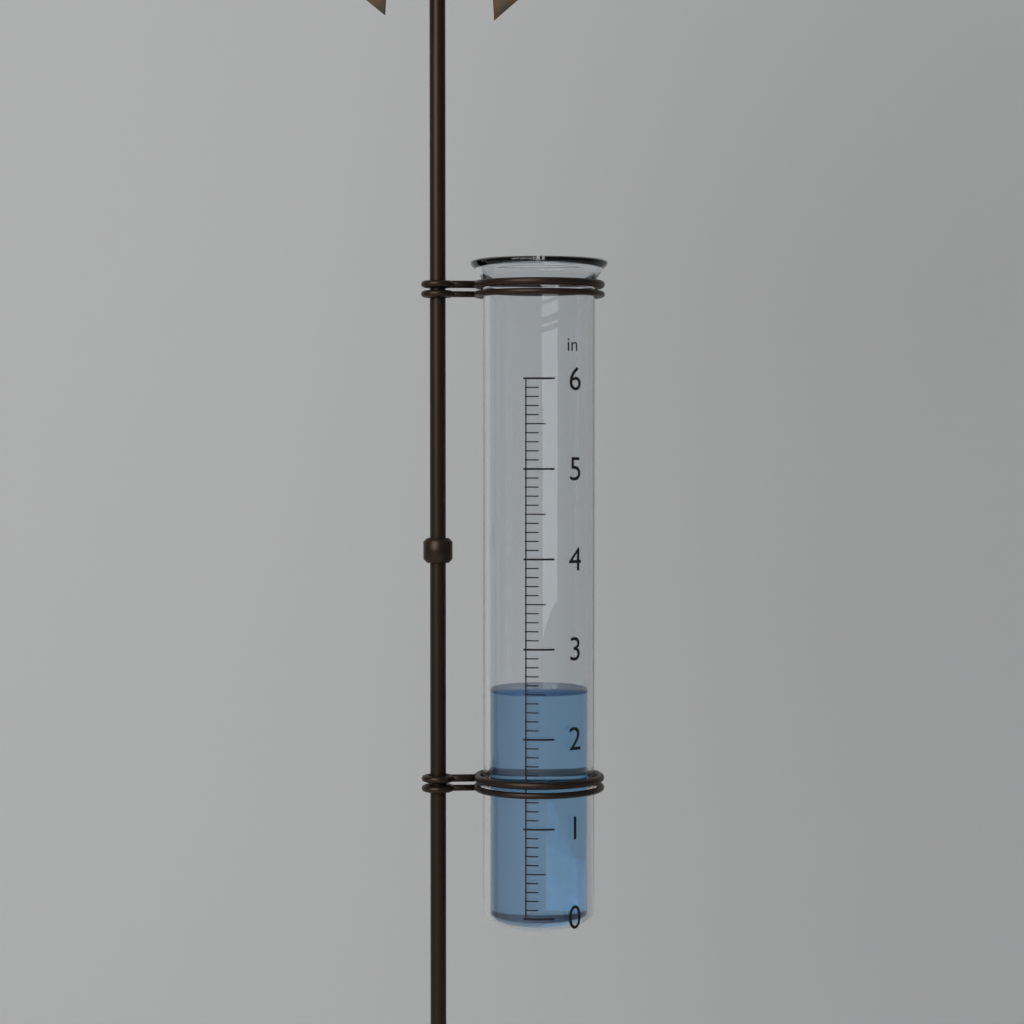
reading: 2.5 in
